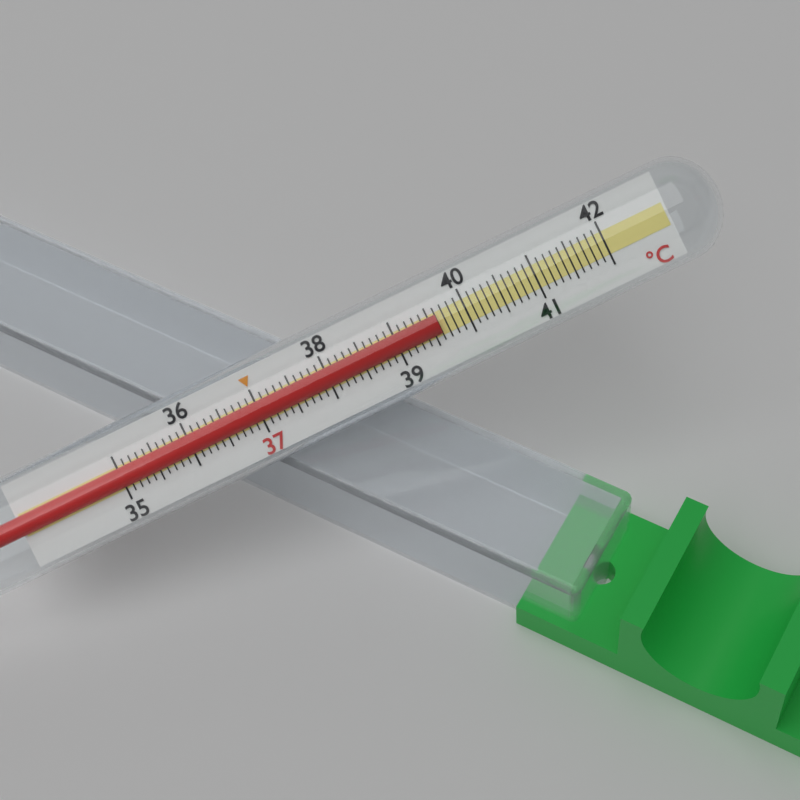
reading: 39.6 °C
